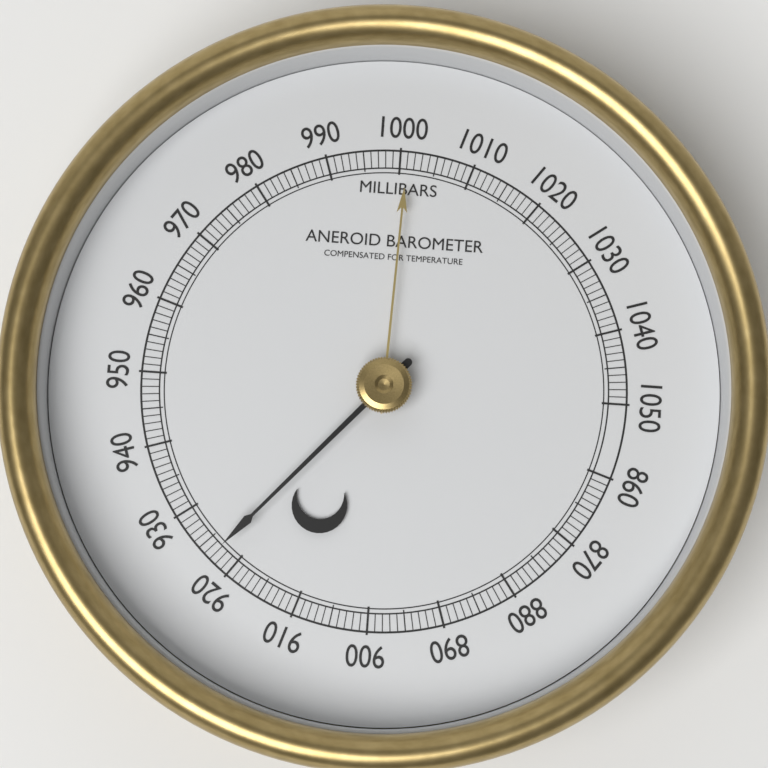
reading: 923 mbar
